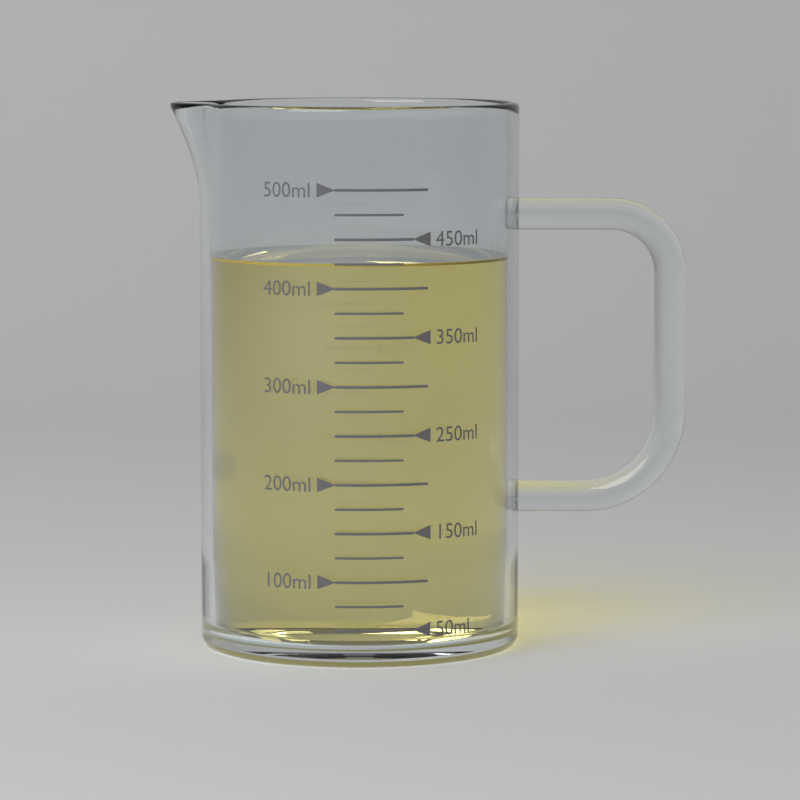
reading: 425 ml
